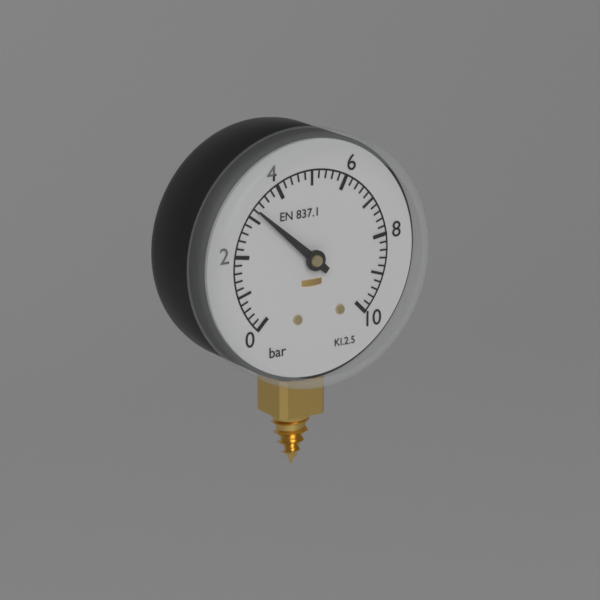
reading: 3.2 bar
